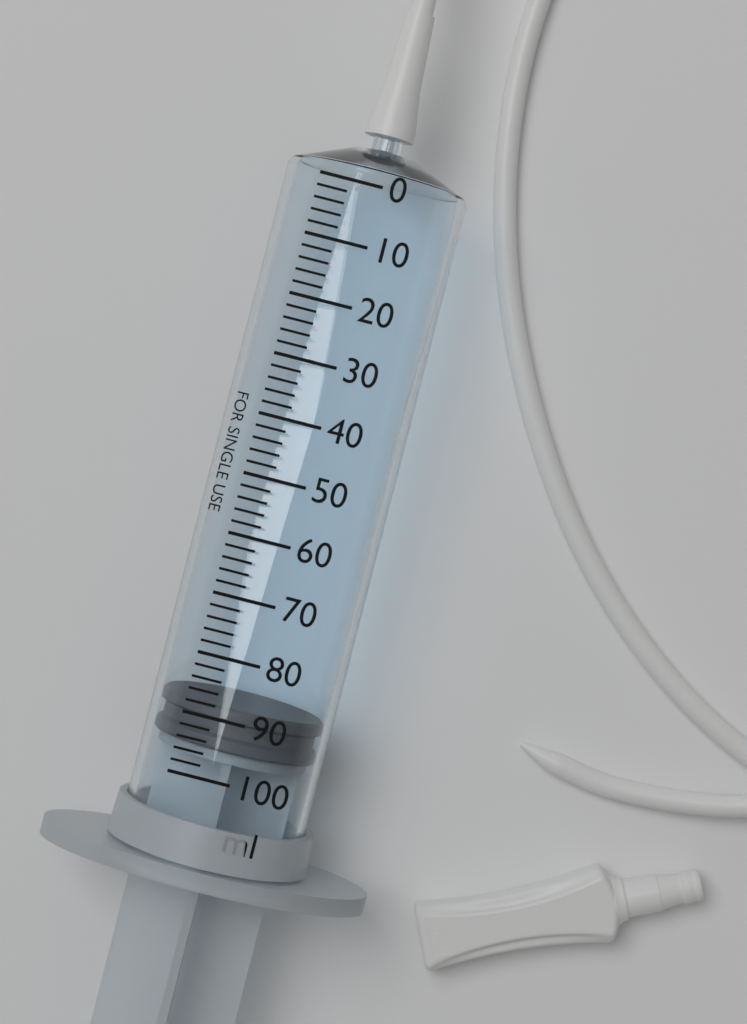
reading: 88 ml
